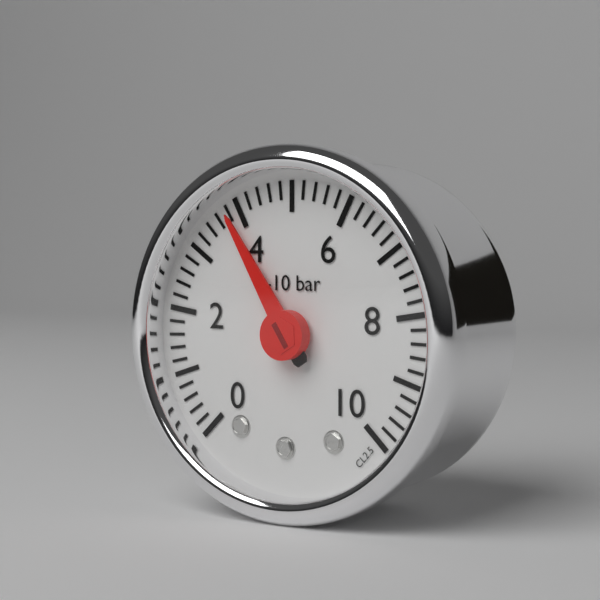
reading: 3.8 bar
